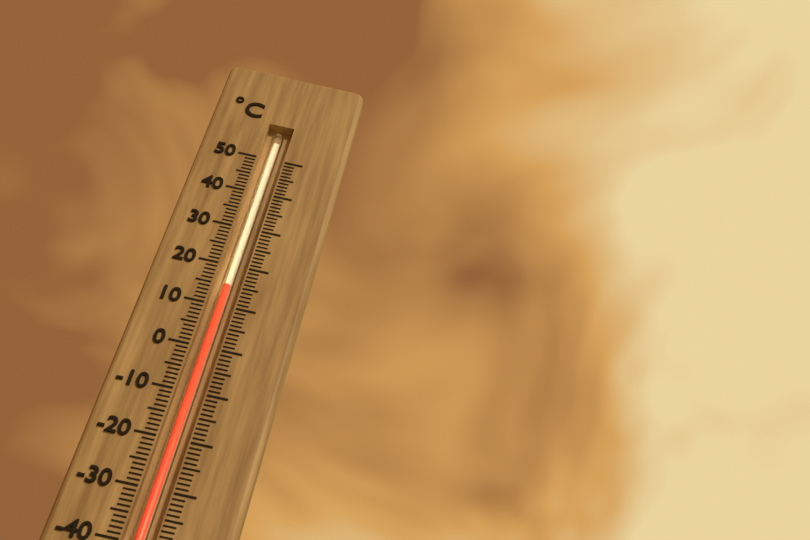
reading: 15 °C
